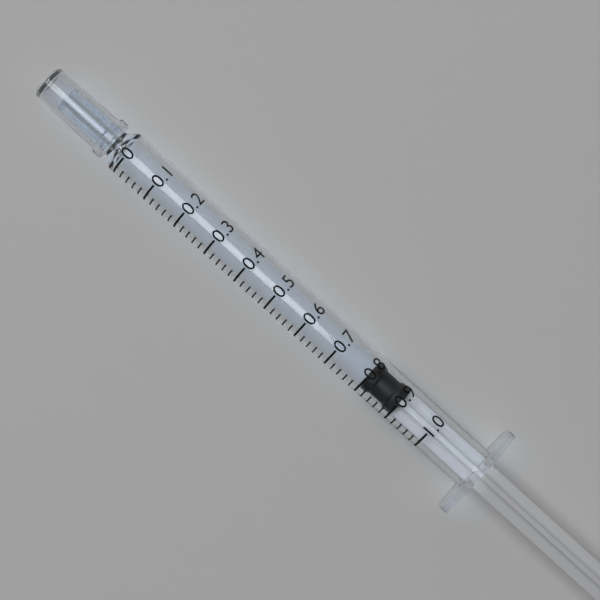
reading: 0.80 (no unit)
